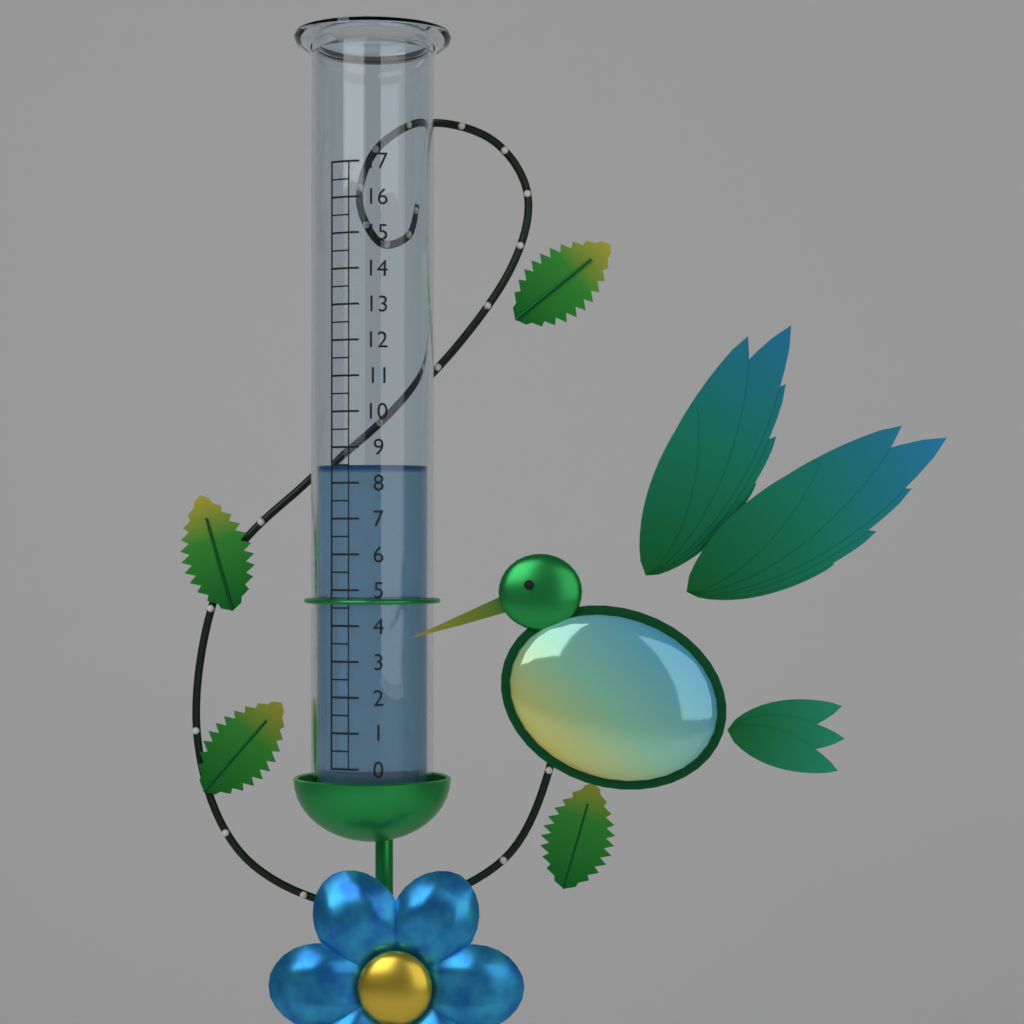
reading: 8.5 (no unit)
